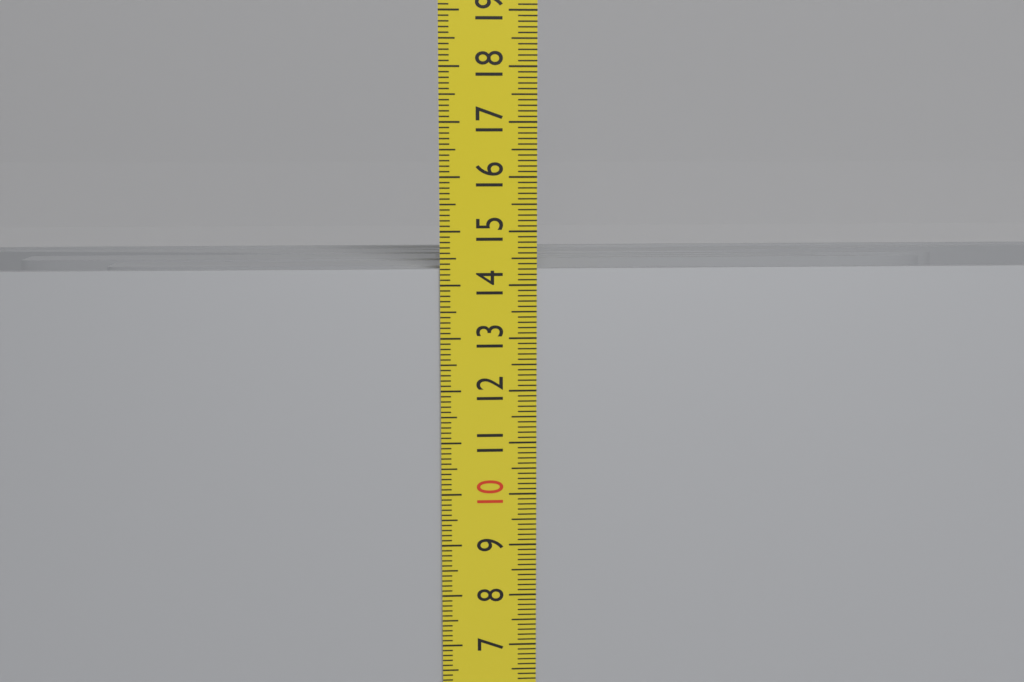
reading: 14.3 cm
